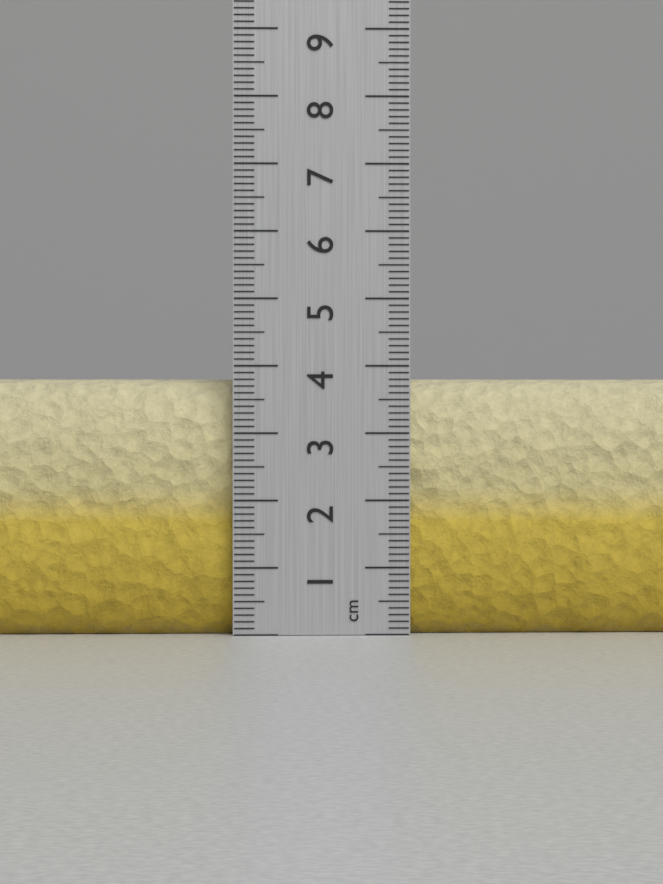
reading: 3.8 cm
